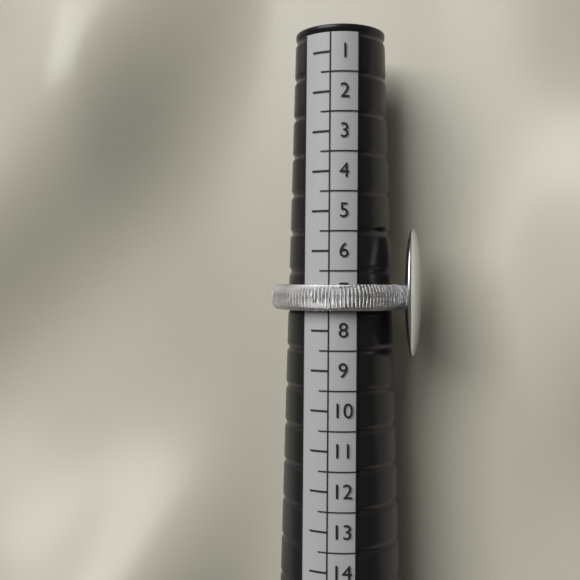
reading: 7.5 (no unit)
